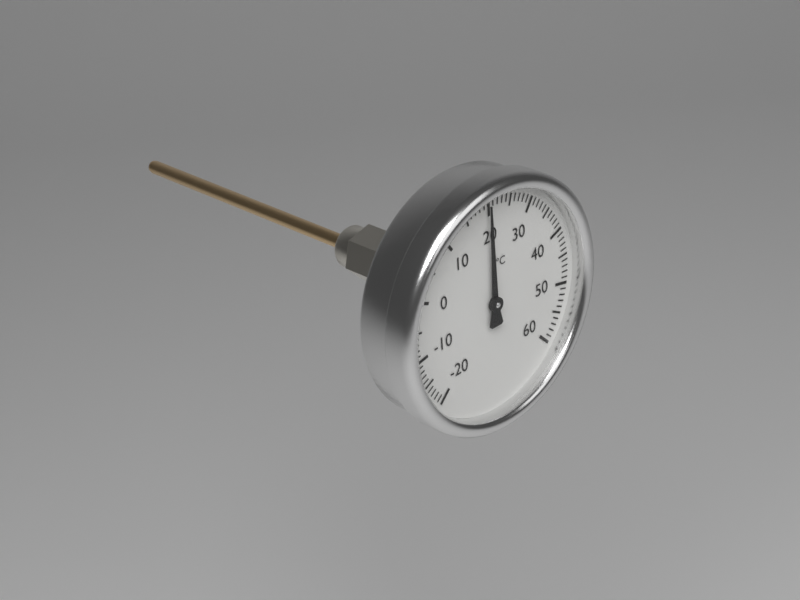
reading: 20 °C
